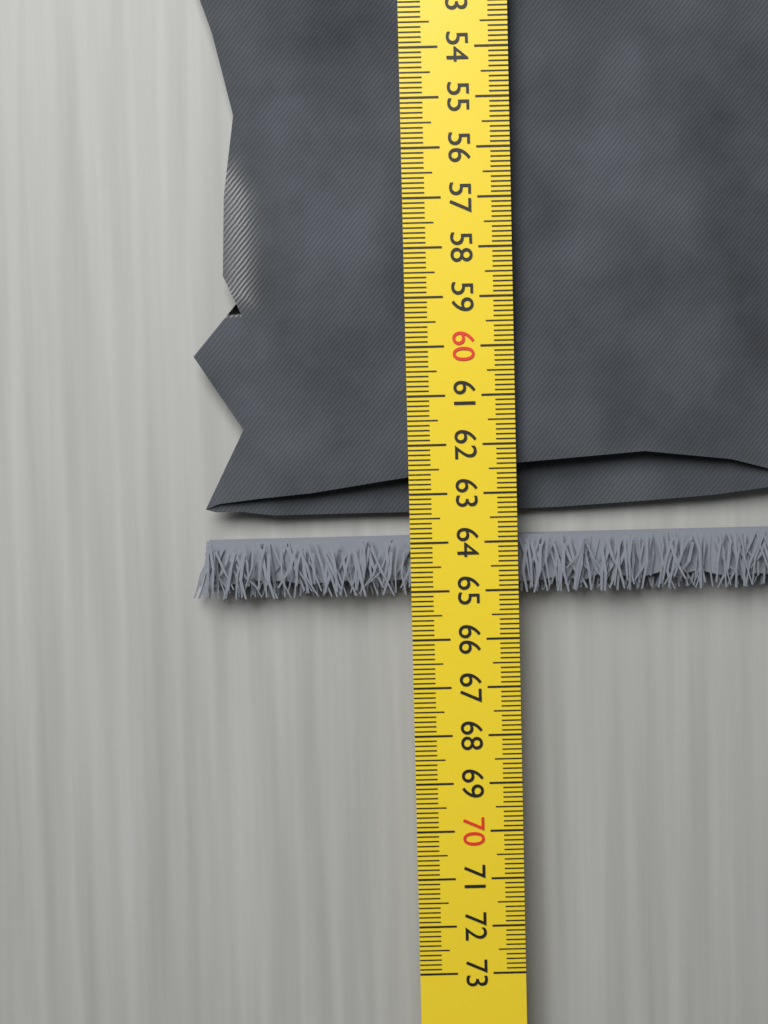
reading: 65.1 cm
